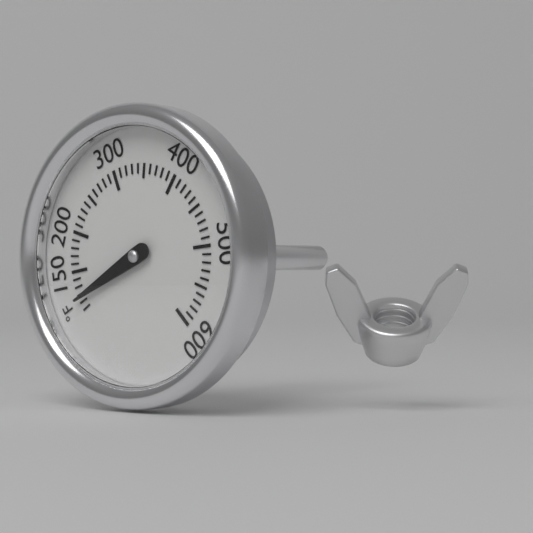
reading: 115 °F
